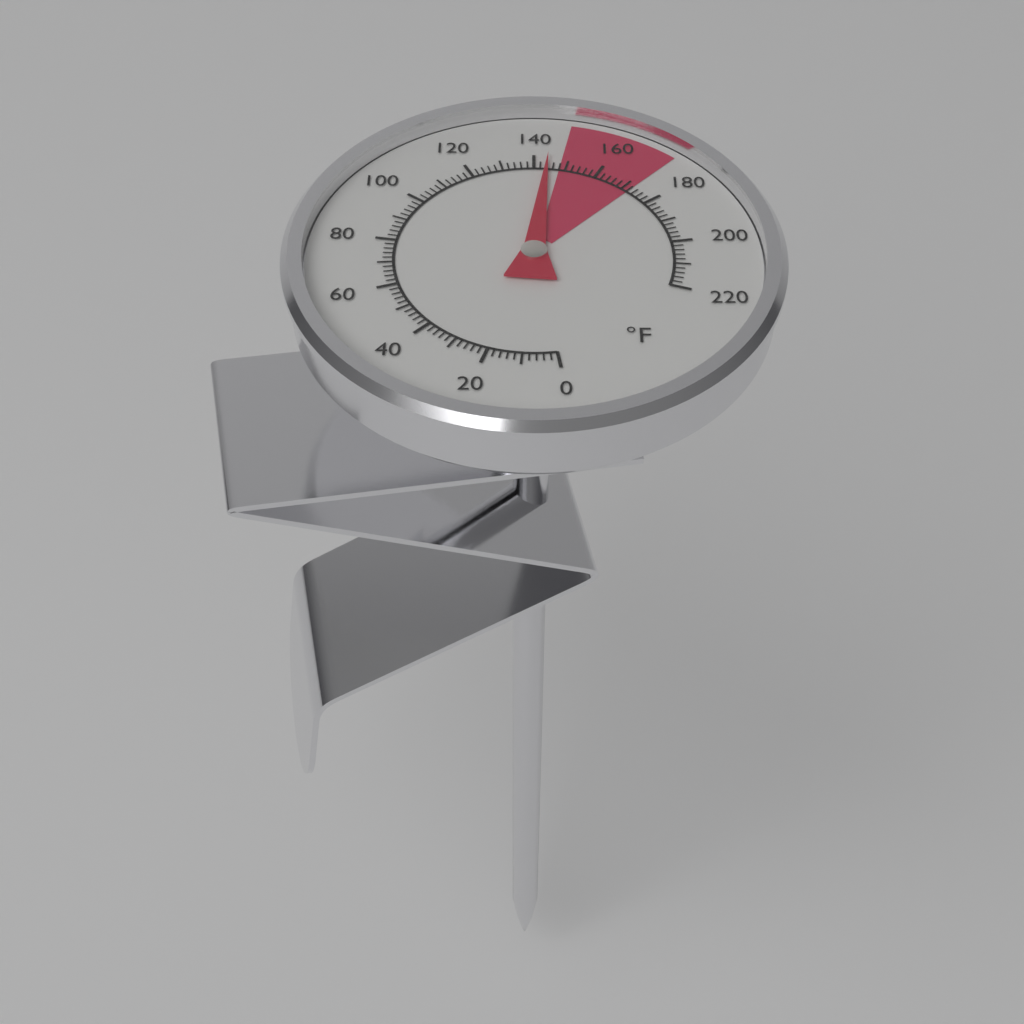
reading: 144 °F
